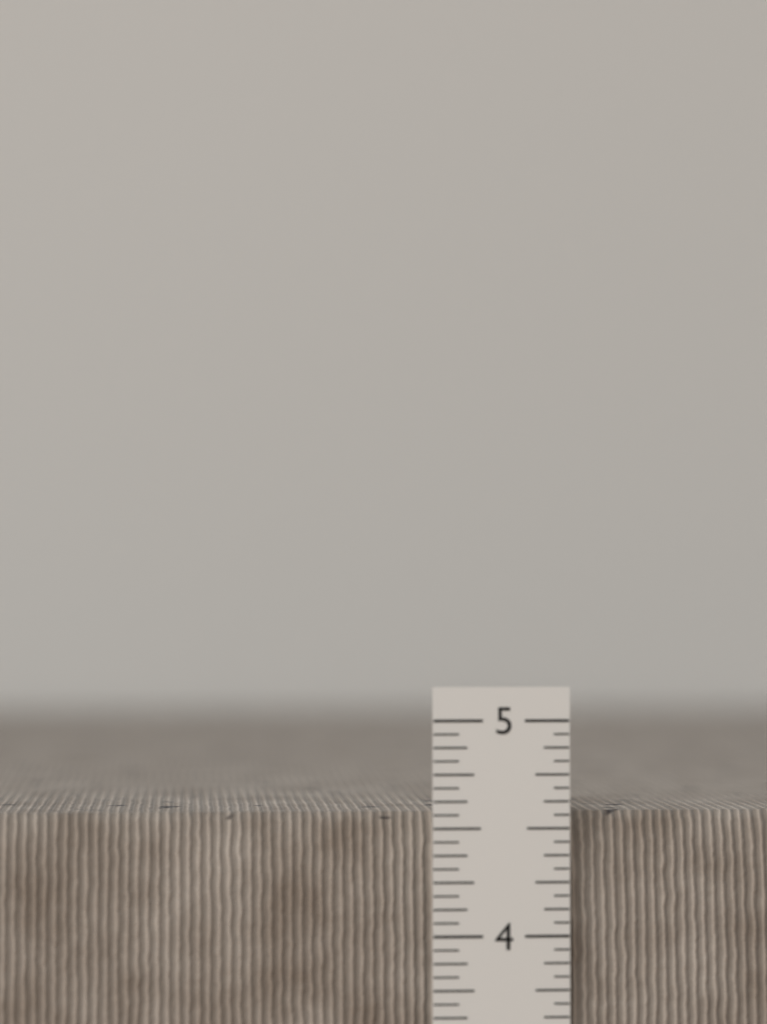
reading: 4.5625 in
